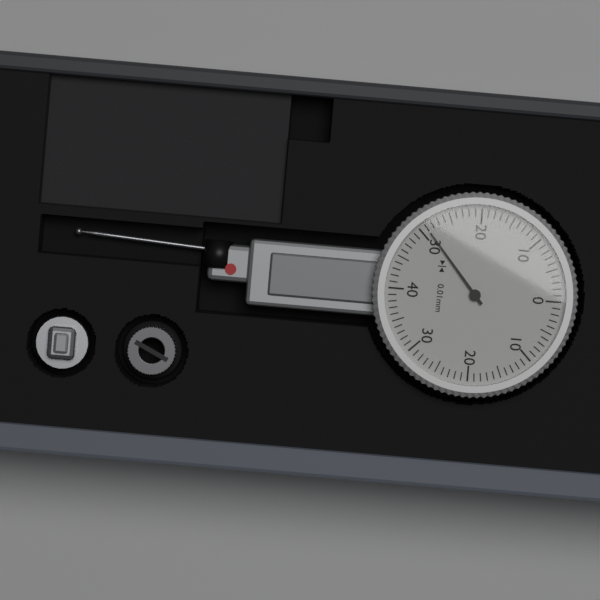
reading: 0.29 mm
